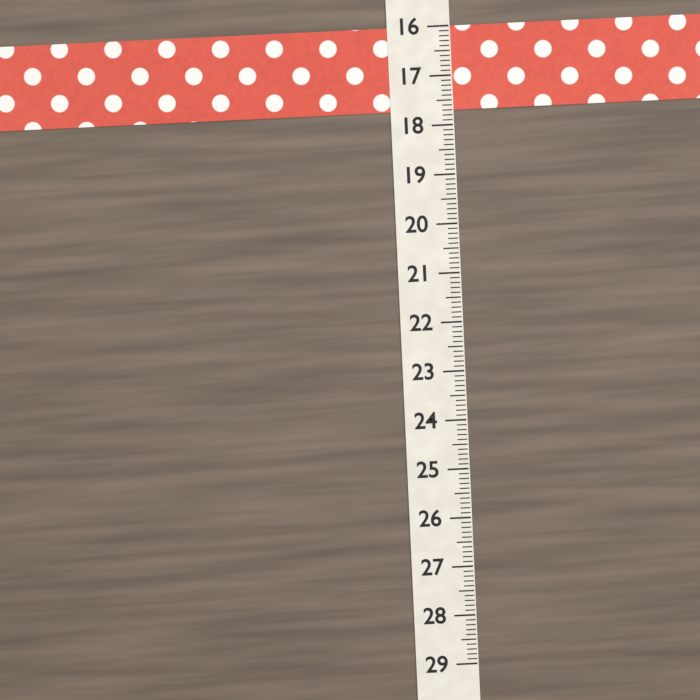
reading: 17.7 (no unit)
